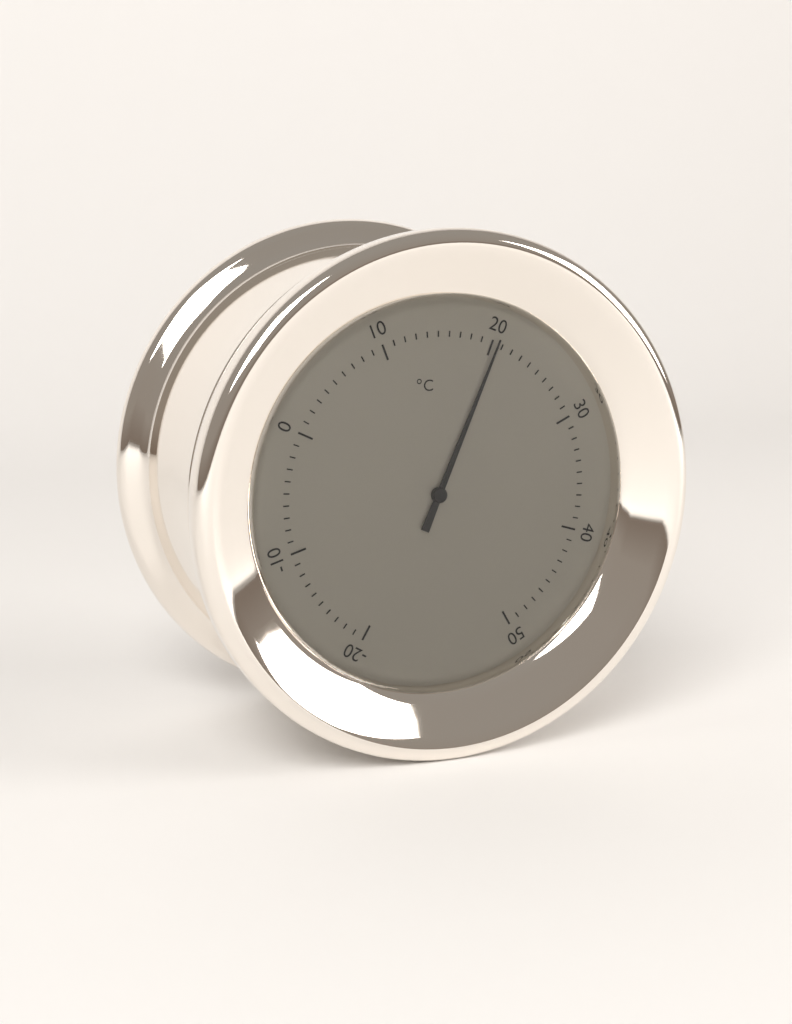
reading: 20.5 °C
